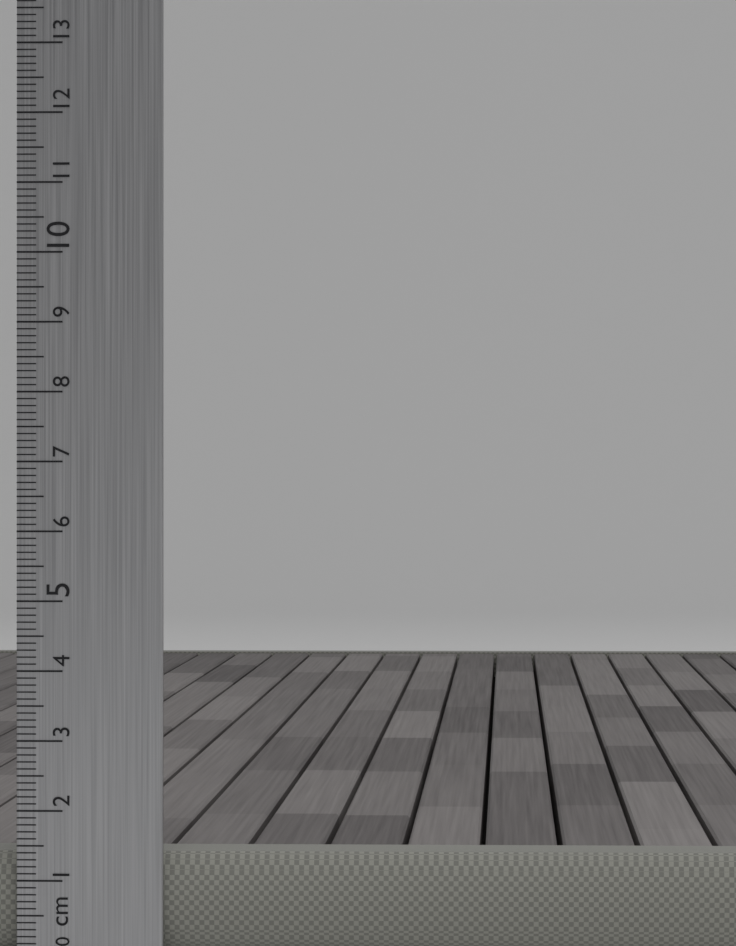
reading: 1.4 cm
